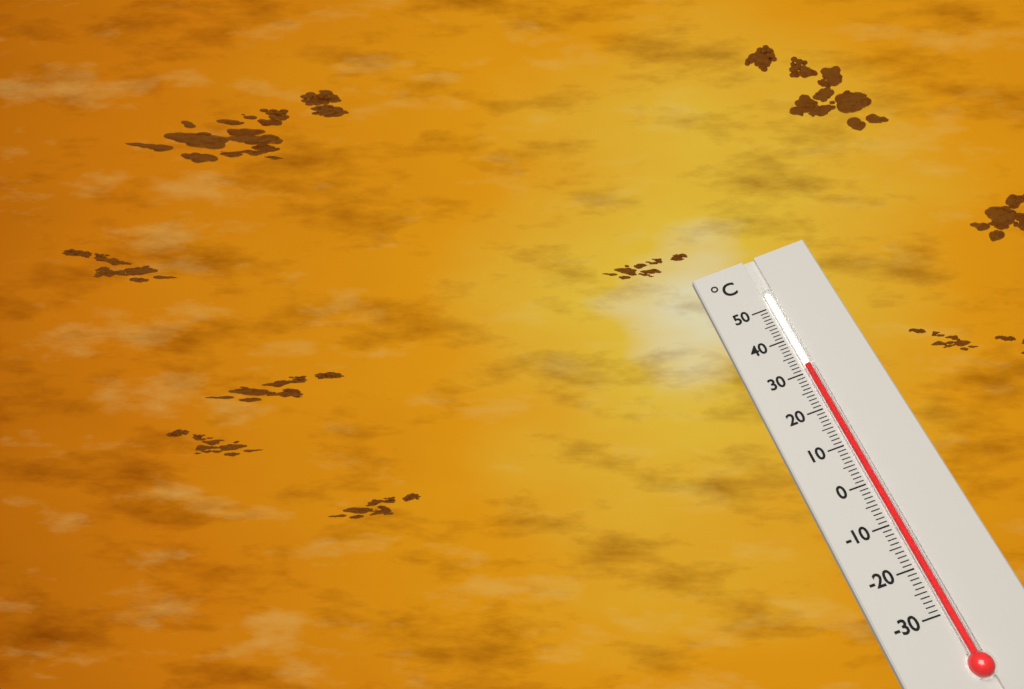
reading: 32 °C
